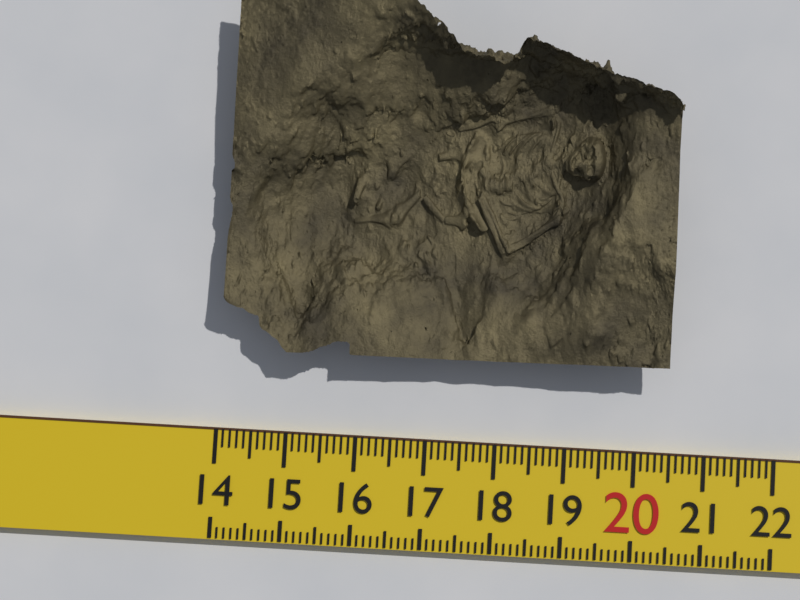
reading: 20.4 (no unit)
